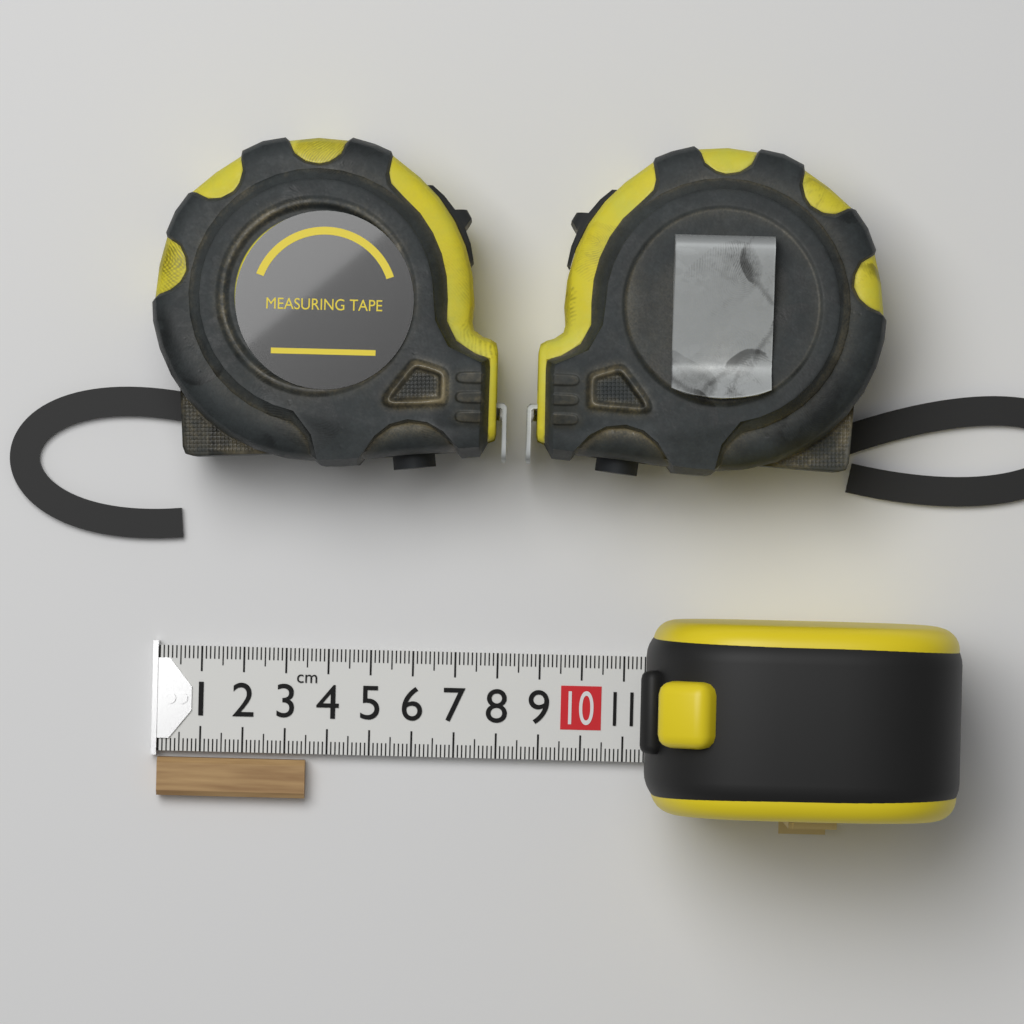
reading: 3.5 cm
